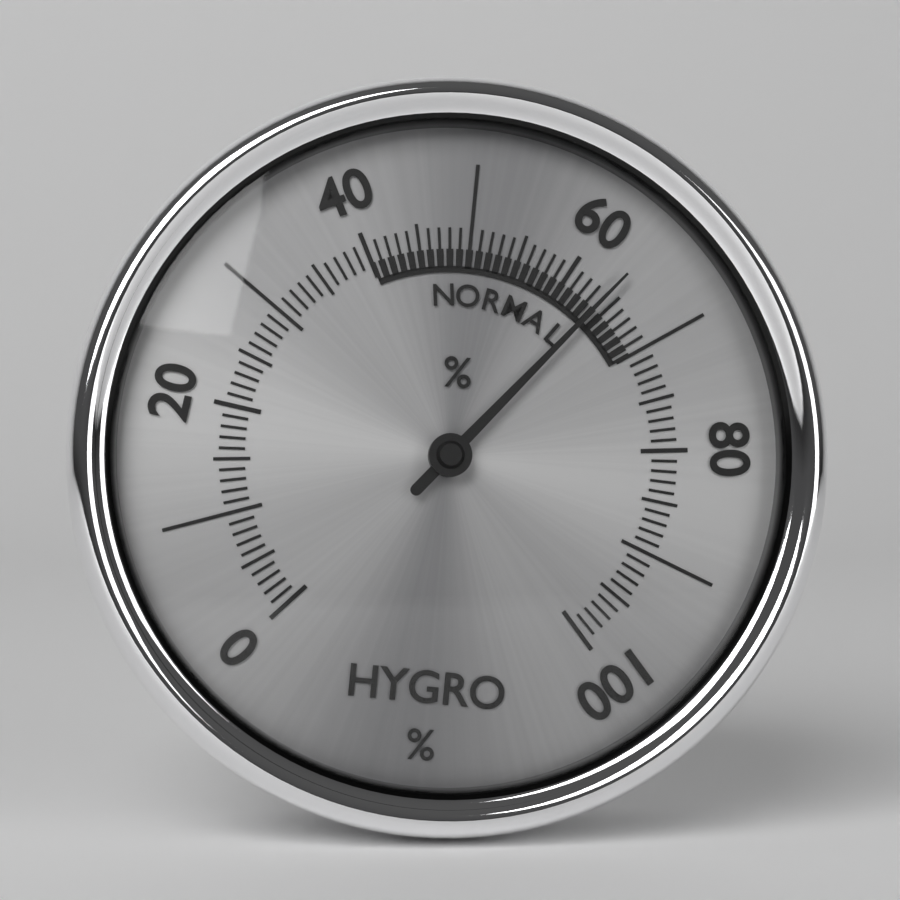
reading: 64 %
